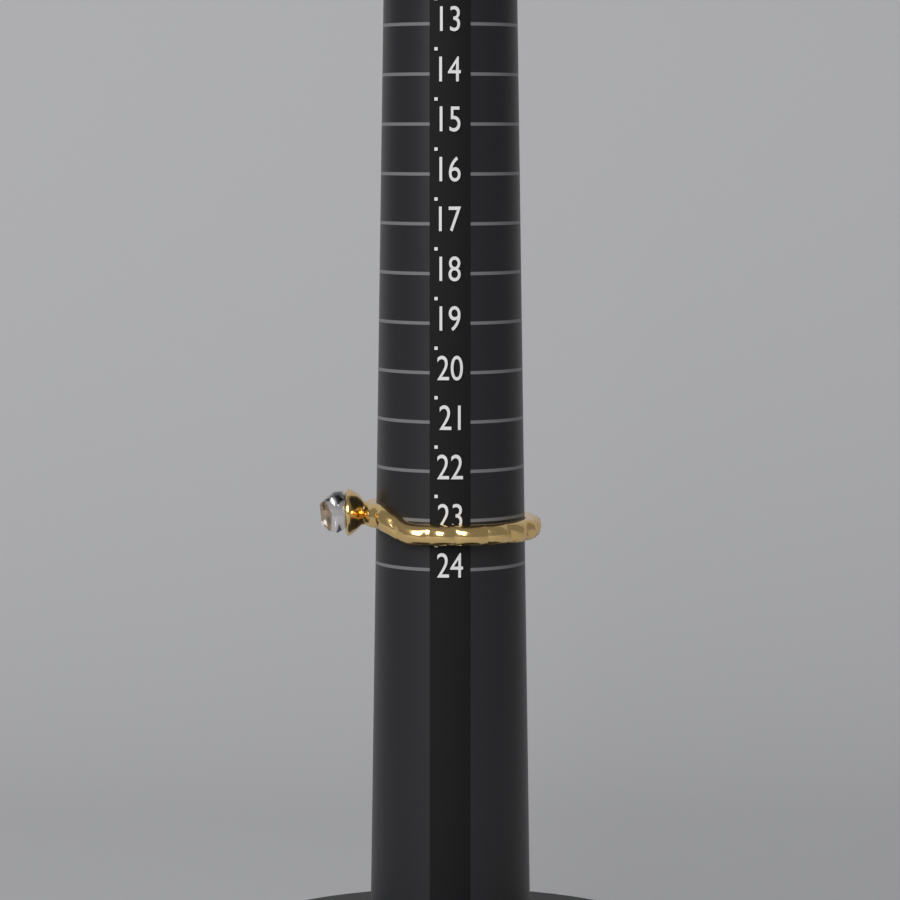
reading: 23.5 (no unit)
